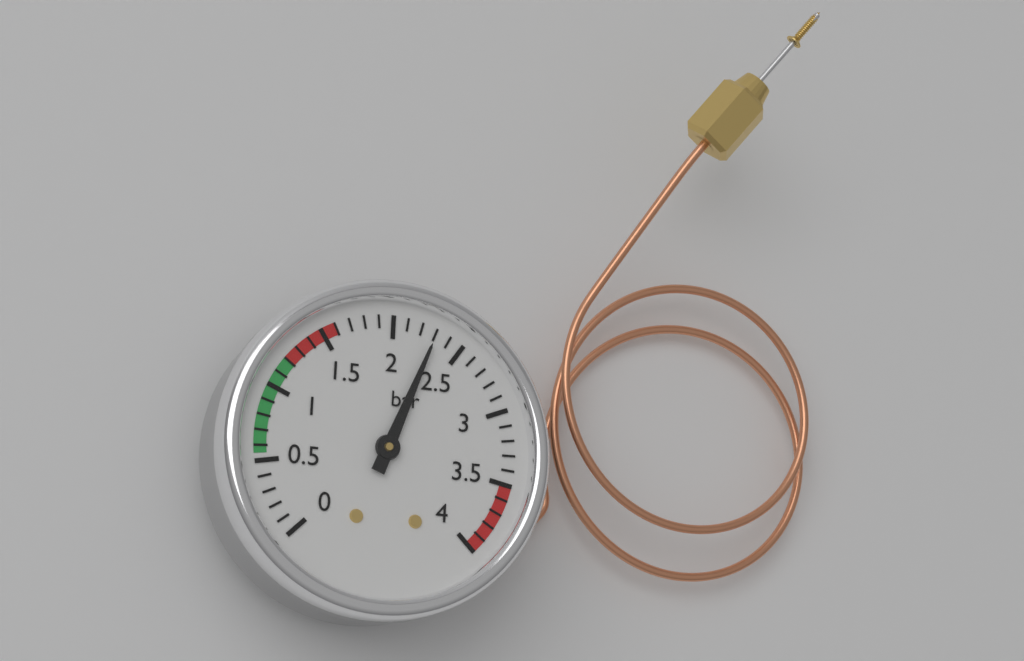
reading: 2.3 bar
